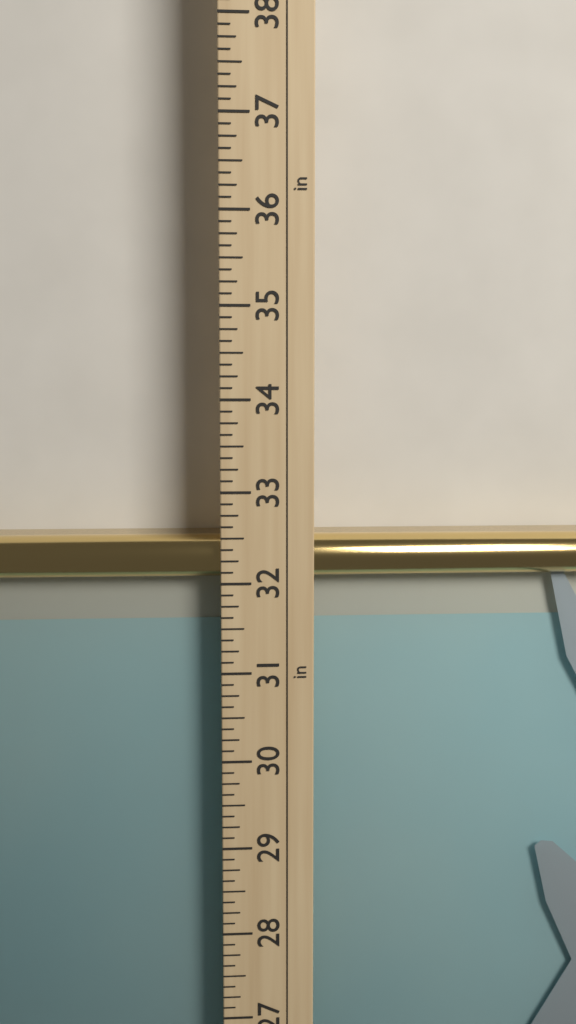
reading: 32.500 in
